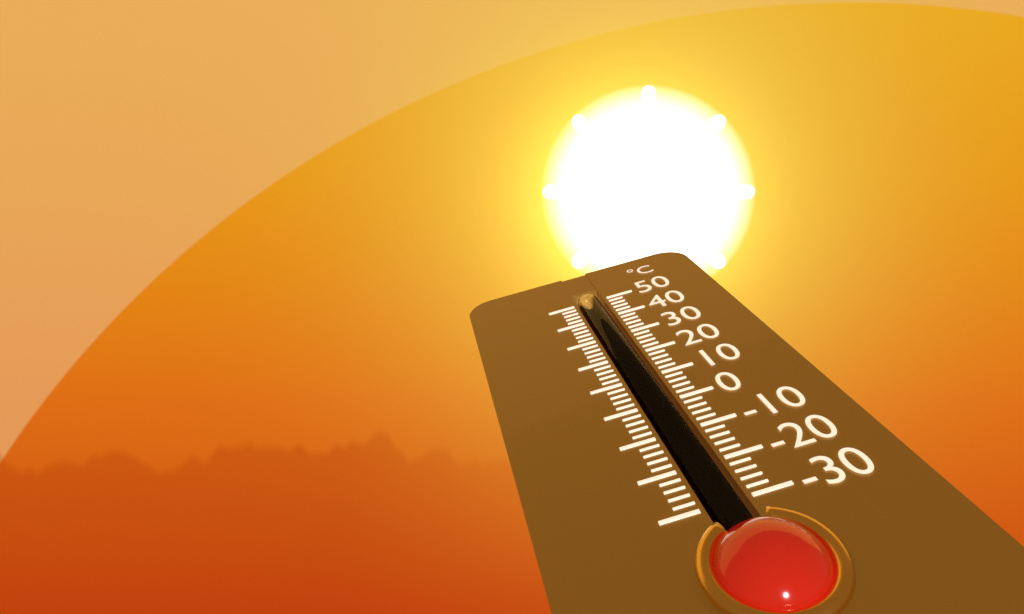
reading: 49 °C
